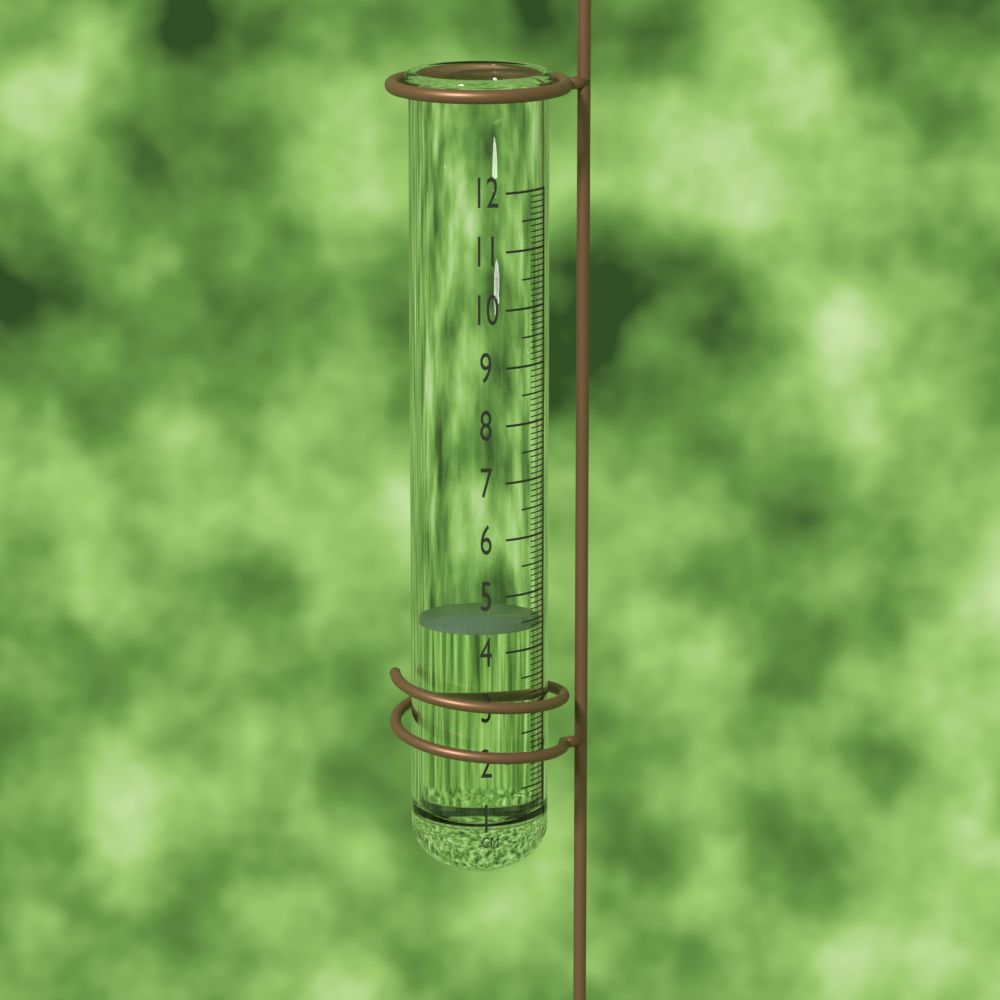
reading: 4.4 cm
